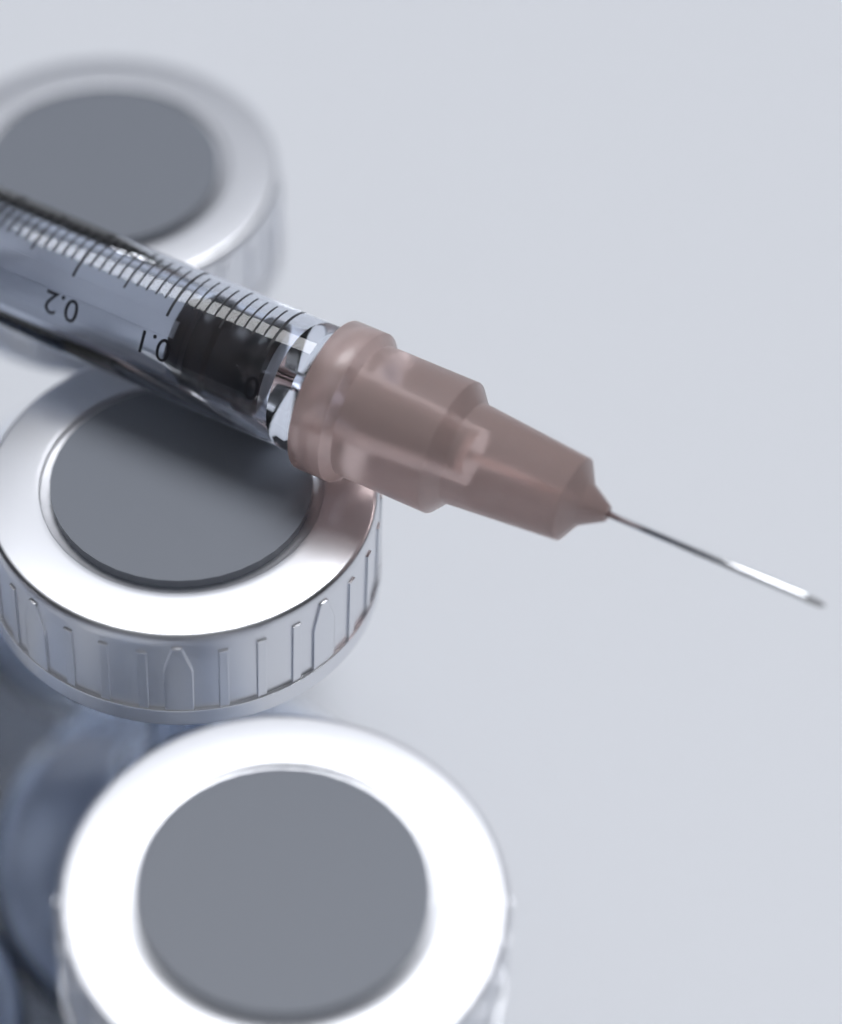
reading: 0.00 ml
